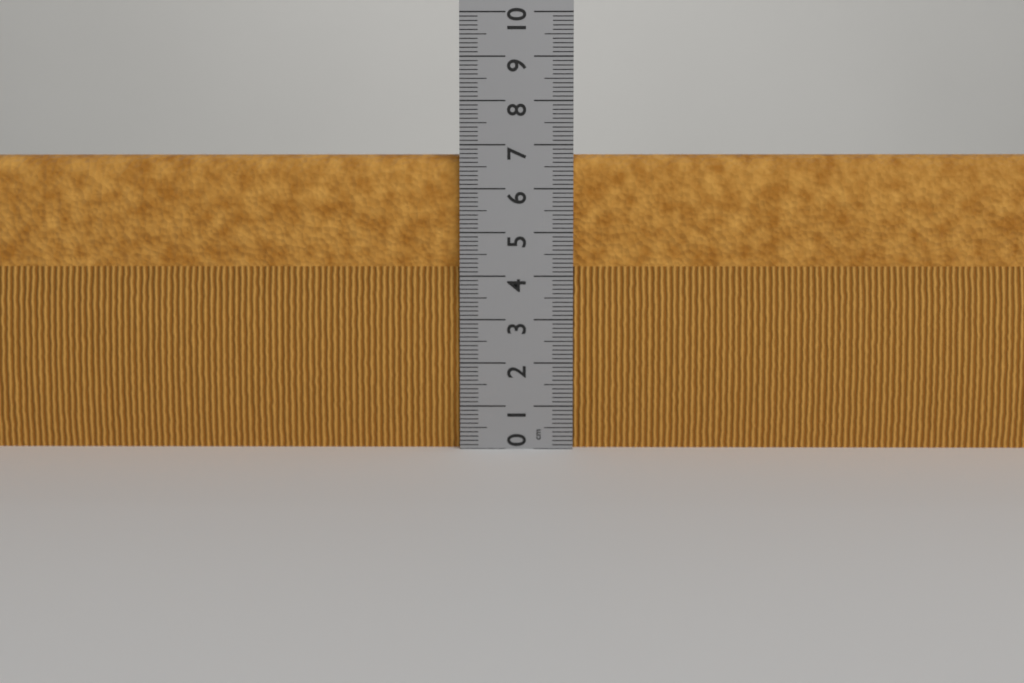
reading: 6.8 cm
